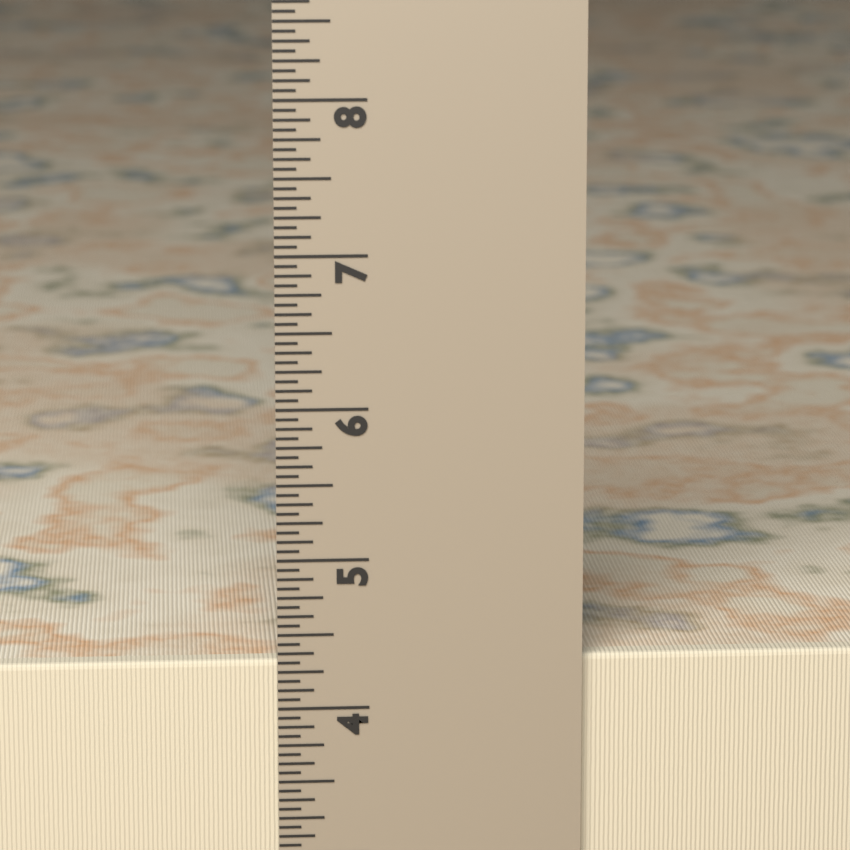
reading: 4.3125 in
